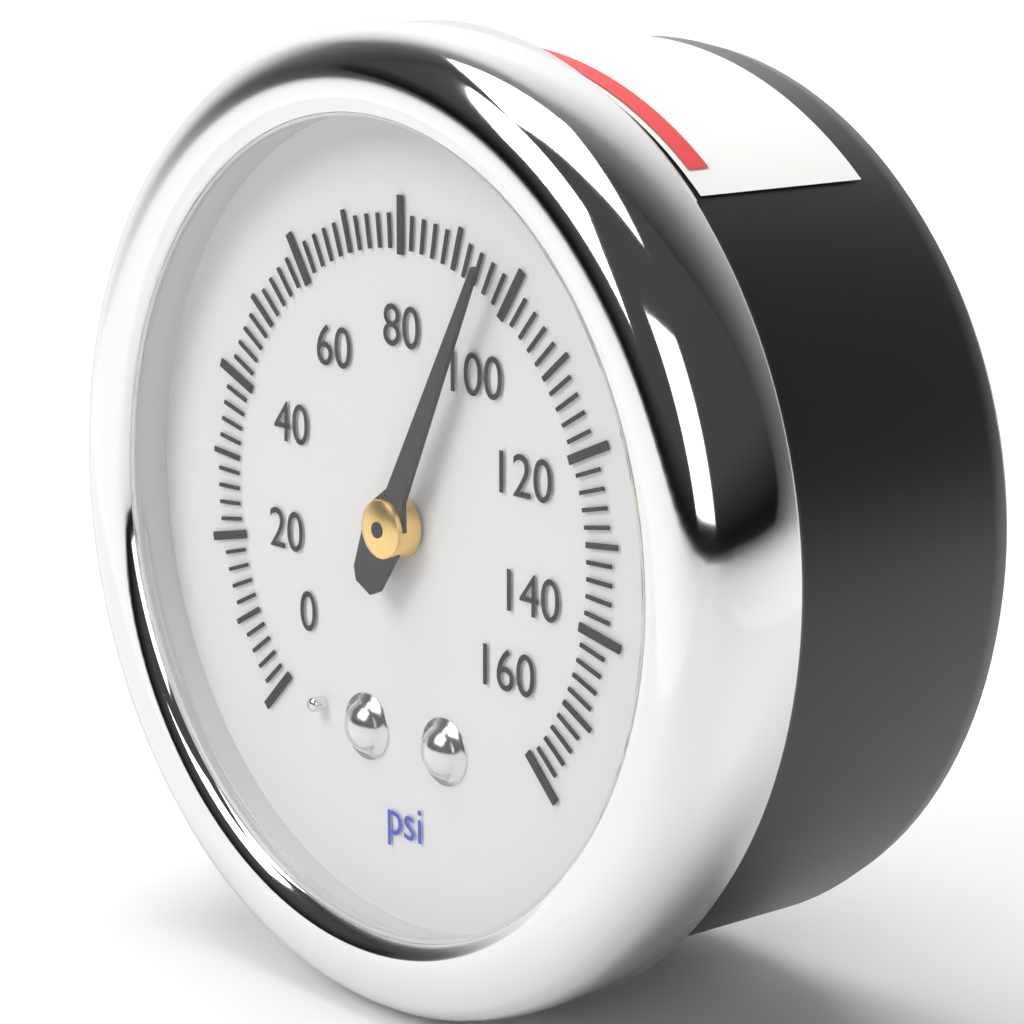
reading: 96 psi
